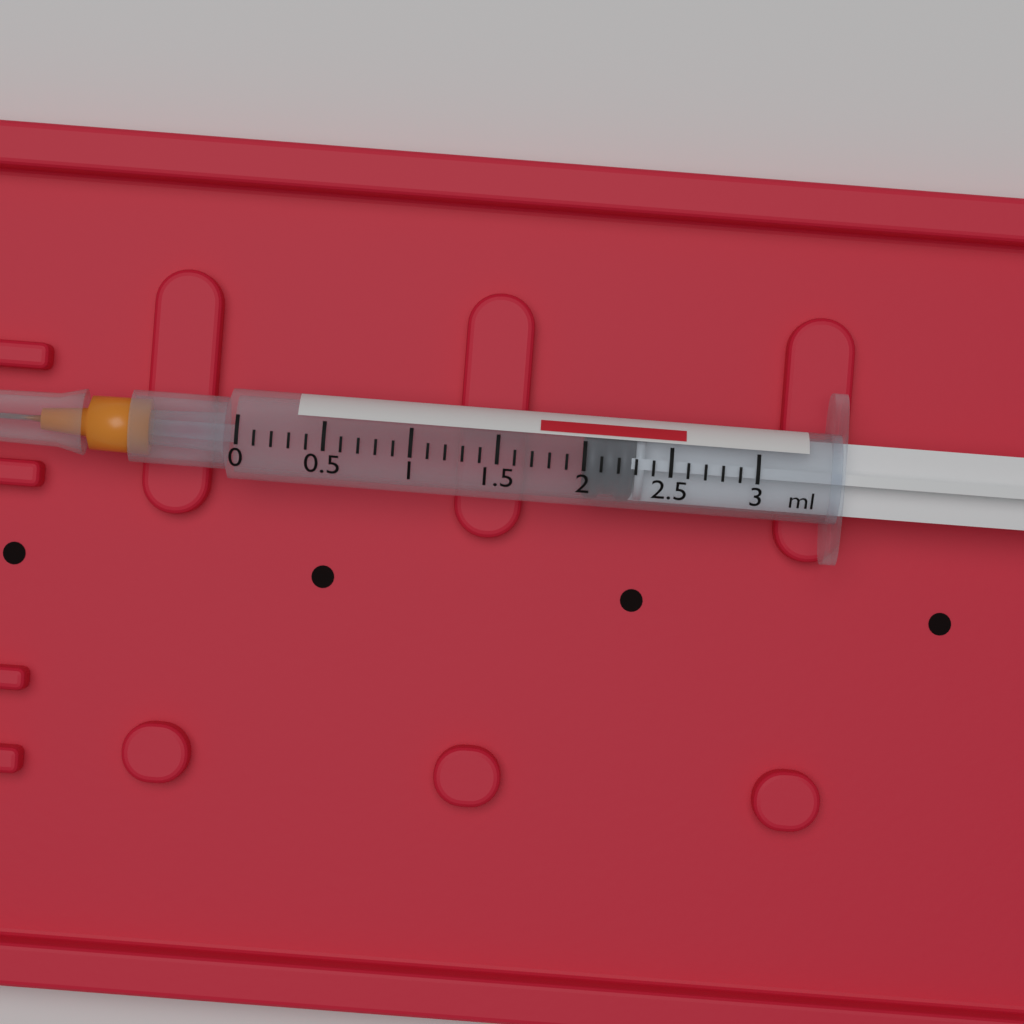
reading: 2.0 ml
